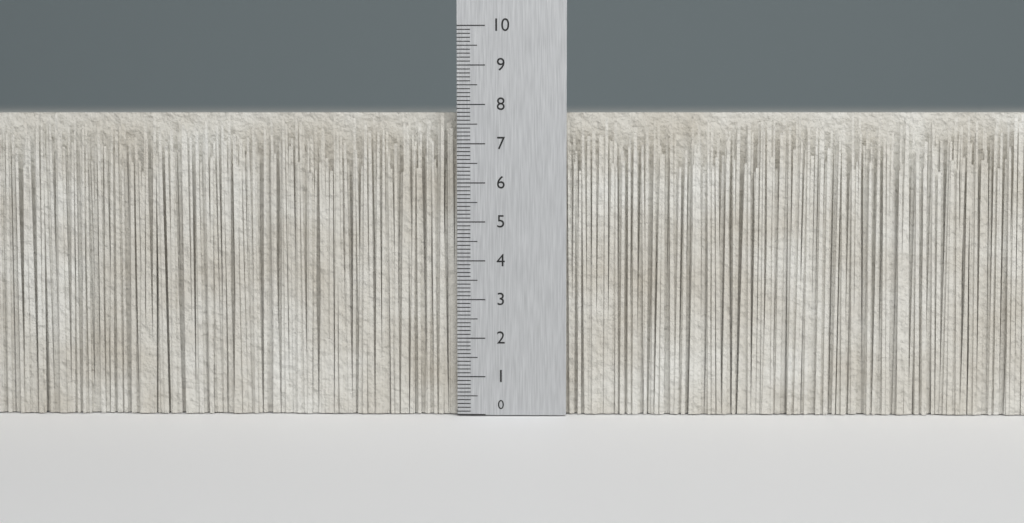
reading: 7.8 (no unit)
